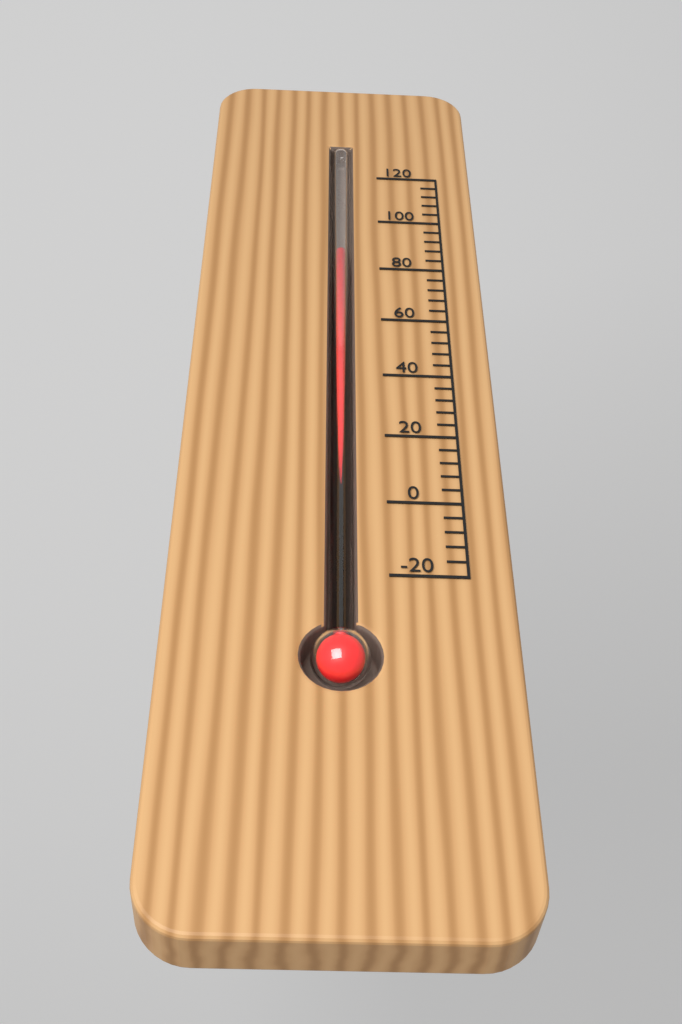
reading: 88 (no unit)
